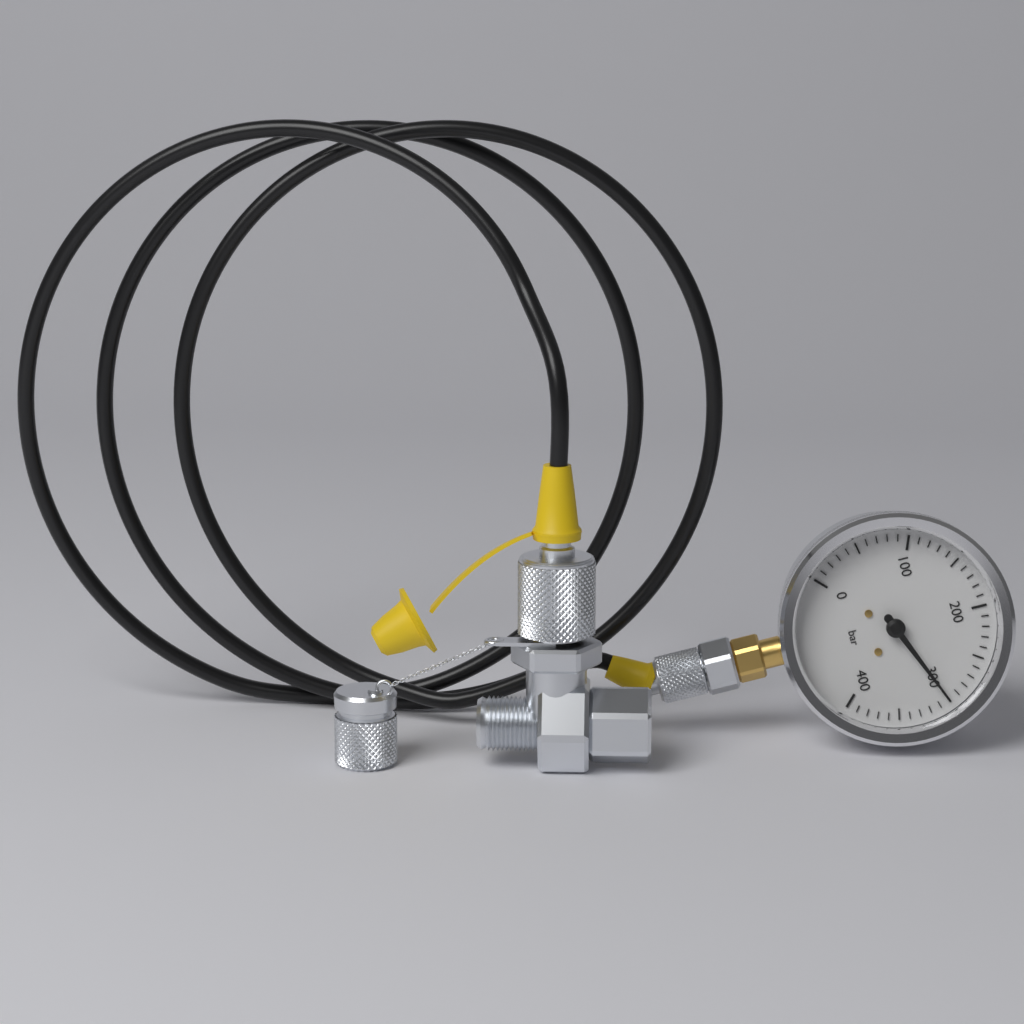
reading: 300 bar
